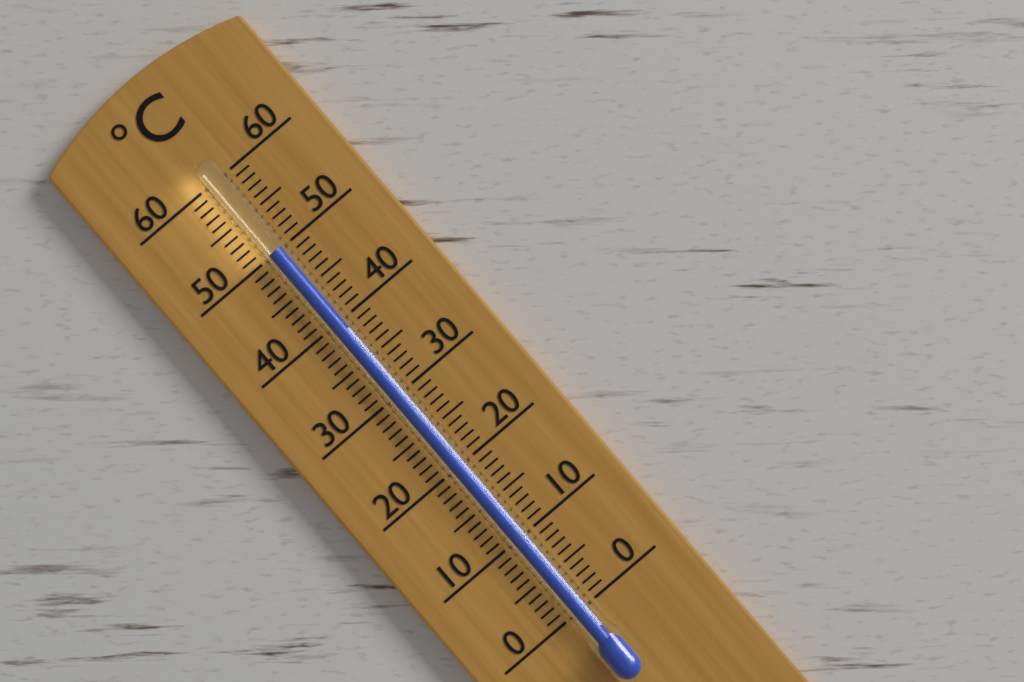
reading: 50 °C
